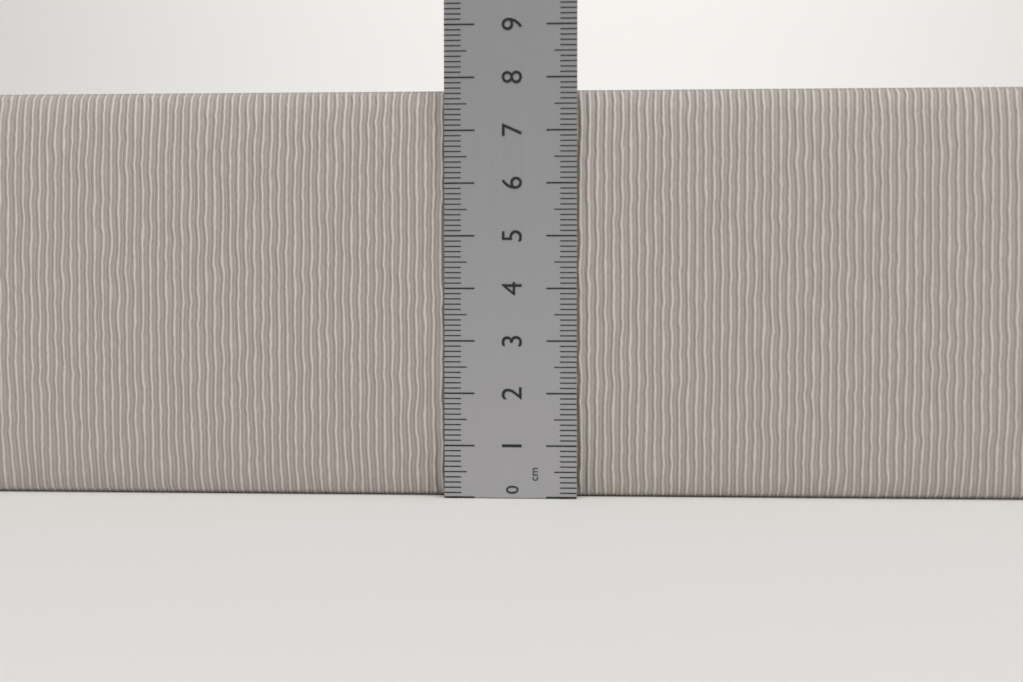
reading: 7.8 cm
